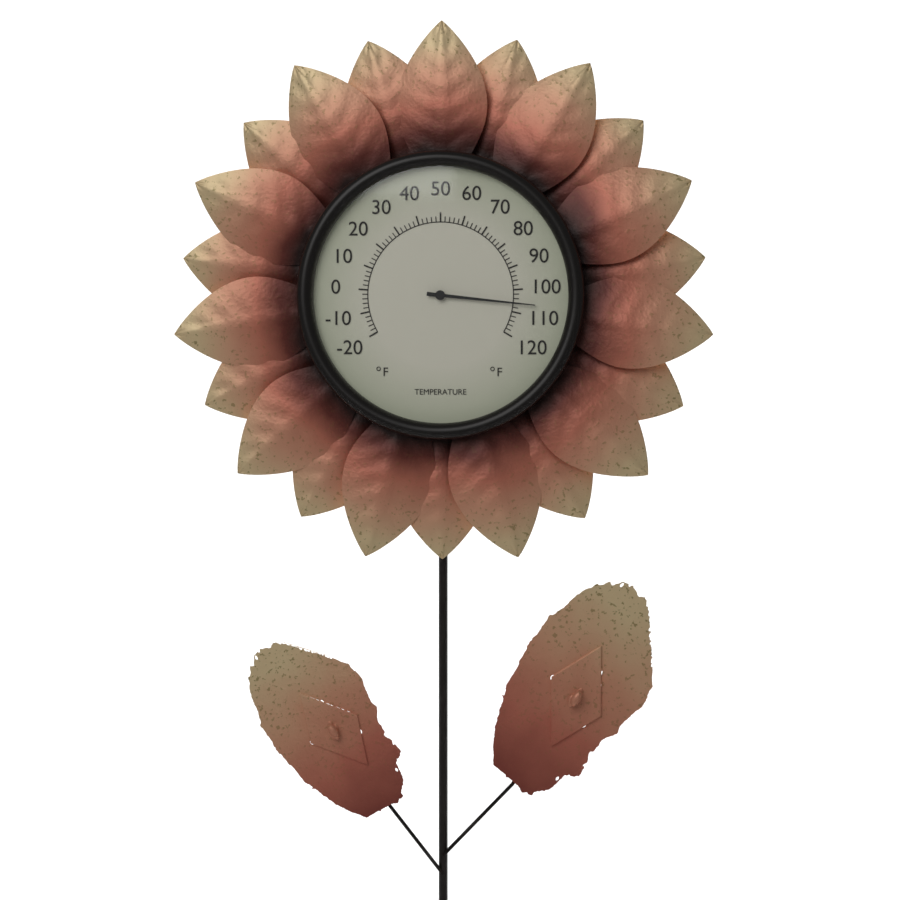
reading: 106 °F
